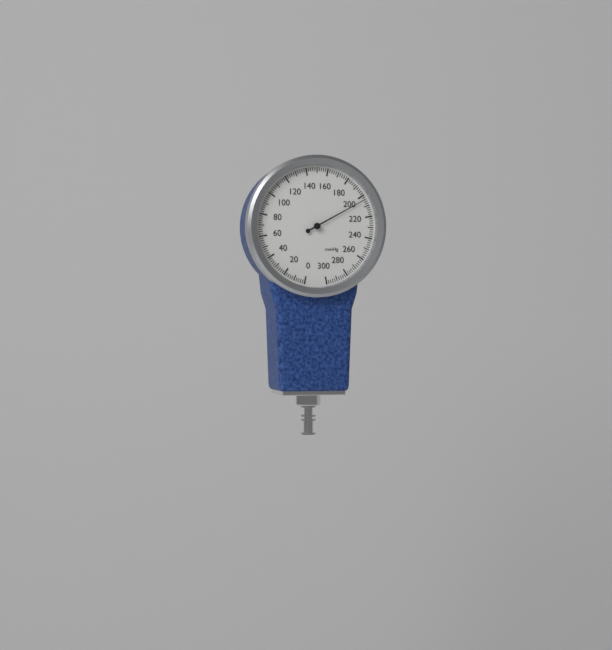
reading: 204 mmHg
